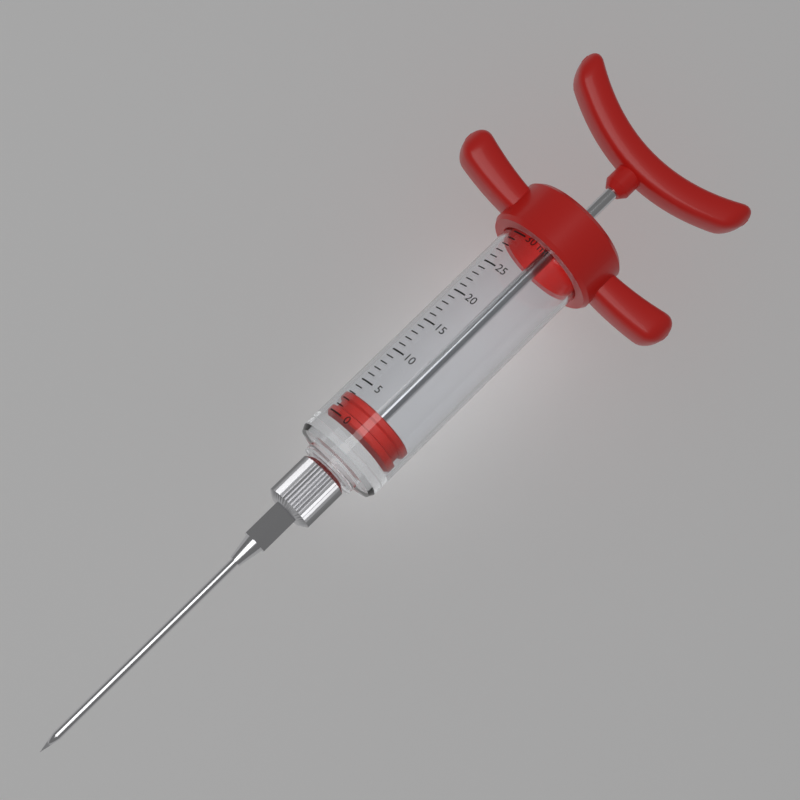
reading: 0 ml
